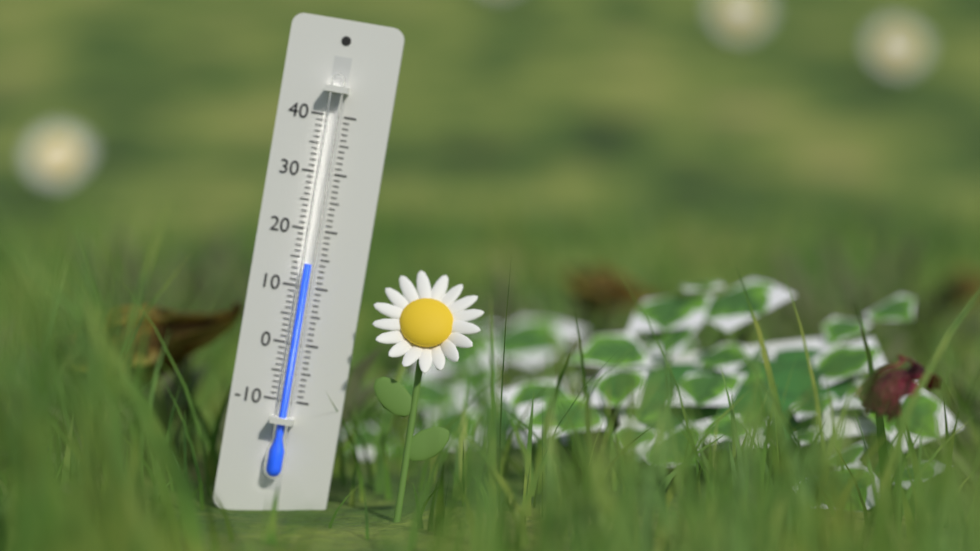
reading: 14 (no unit)
